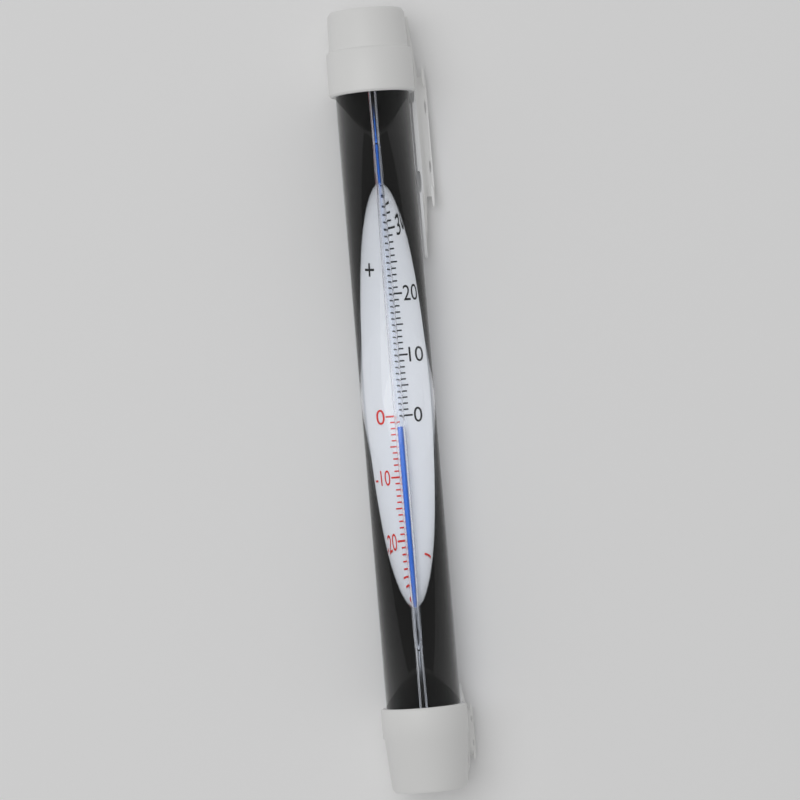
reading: -2 °C
